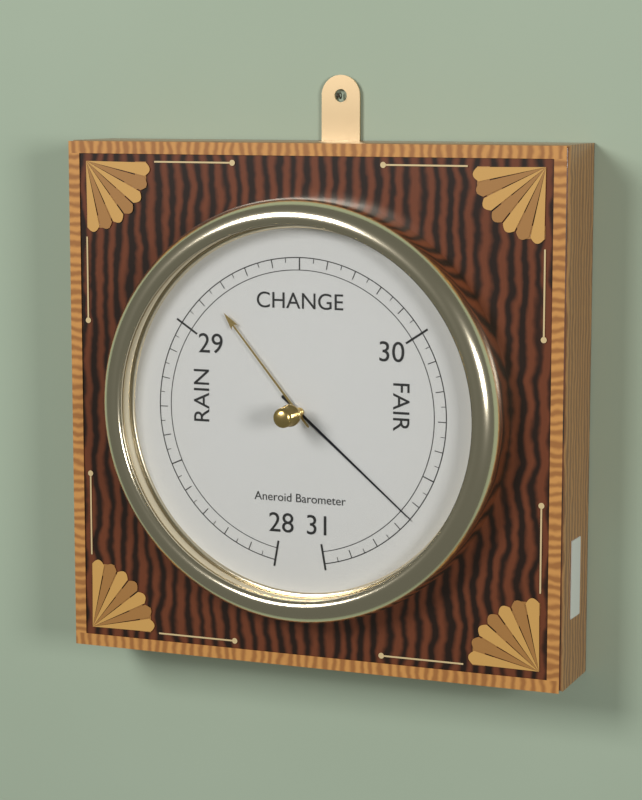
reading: 30.65 inHg
